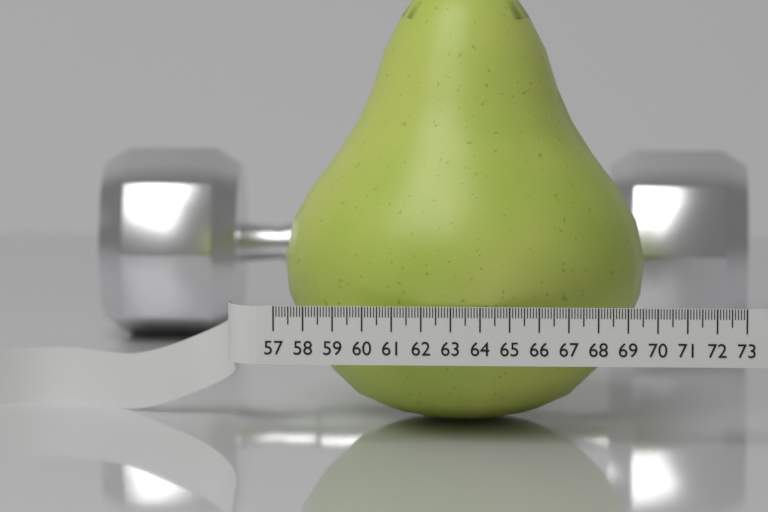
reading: 69.6 (no unit)
